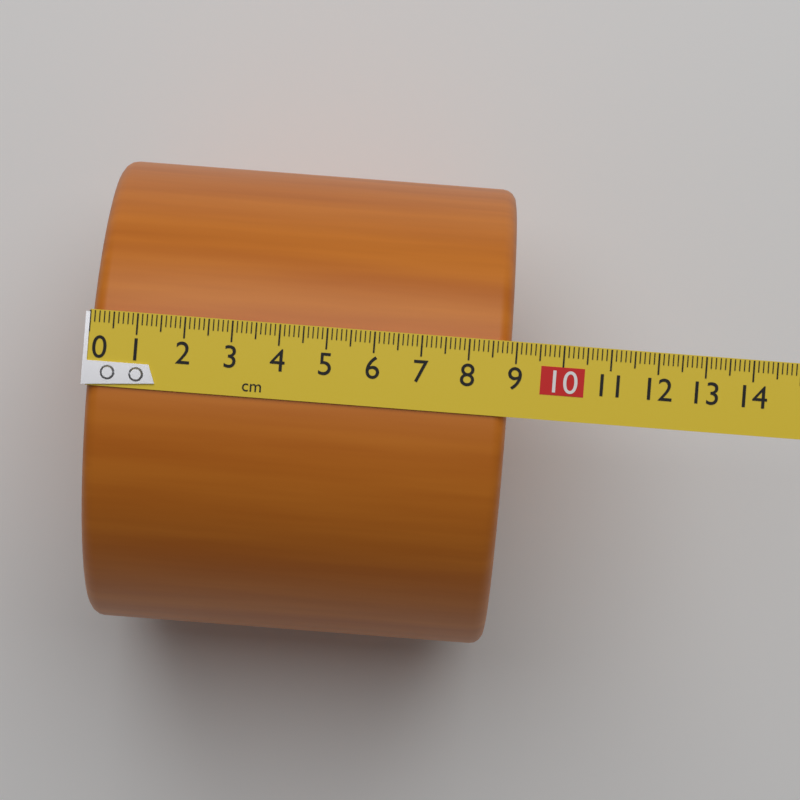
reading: 8.9 cm
